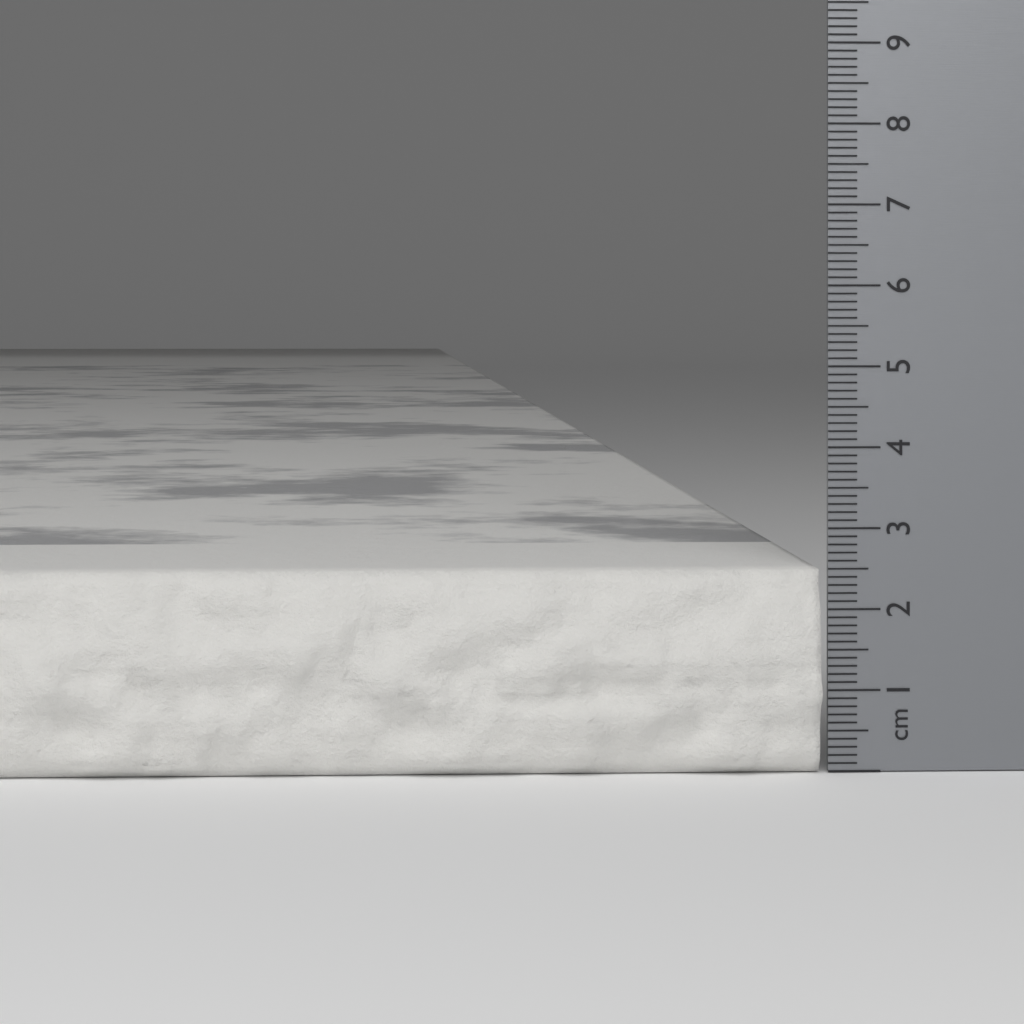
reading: 2.5 cm
